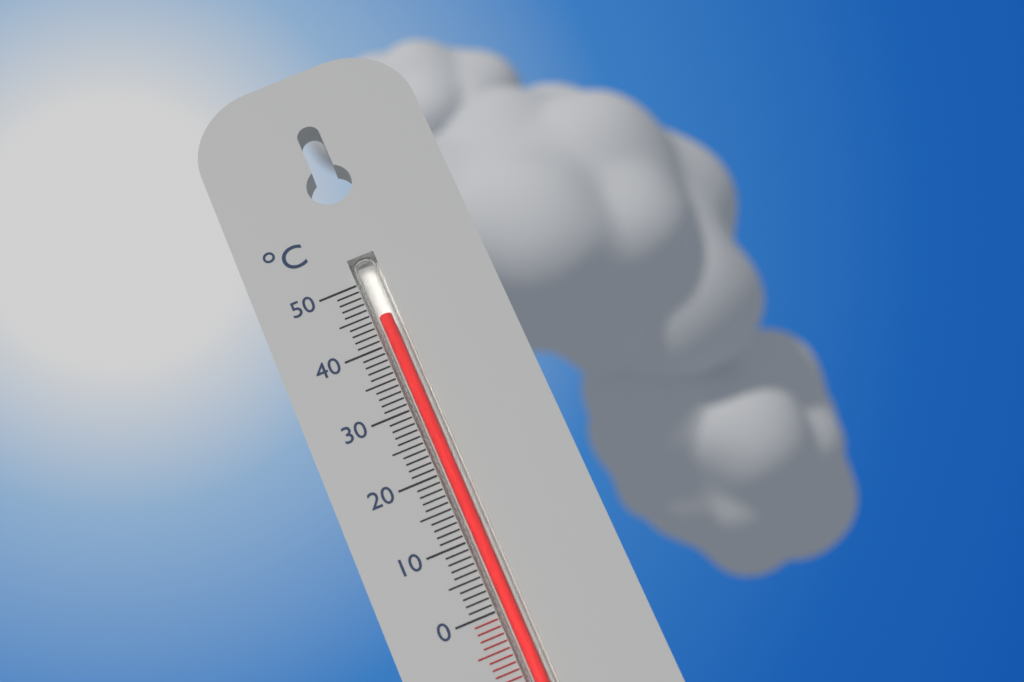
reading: 44 °C
